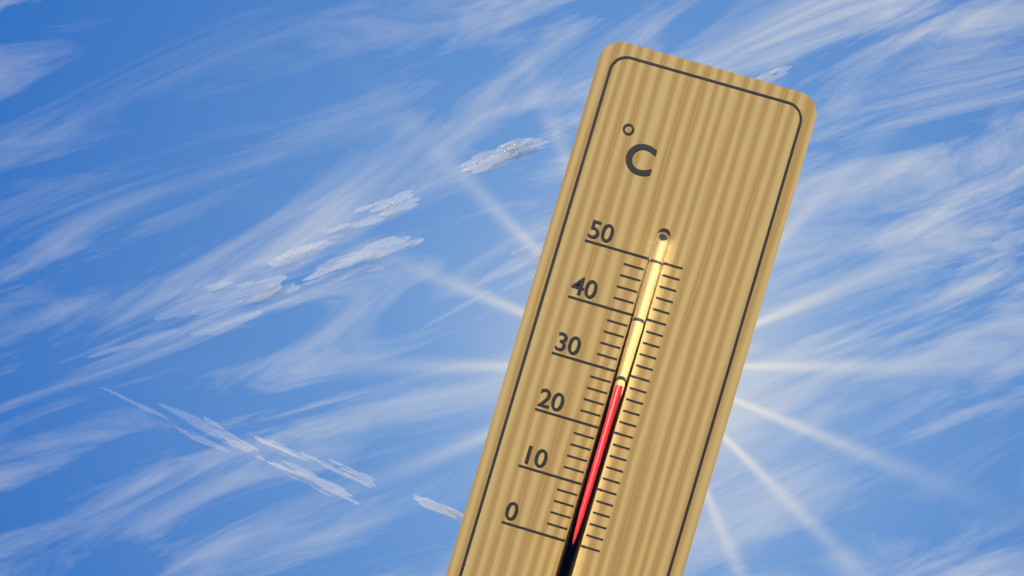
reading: 28 °C
